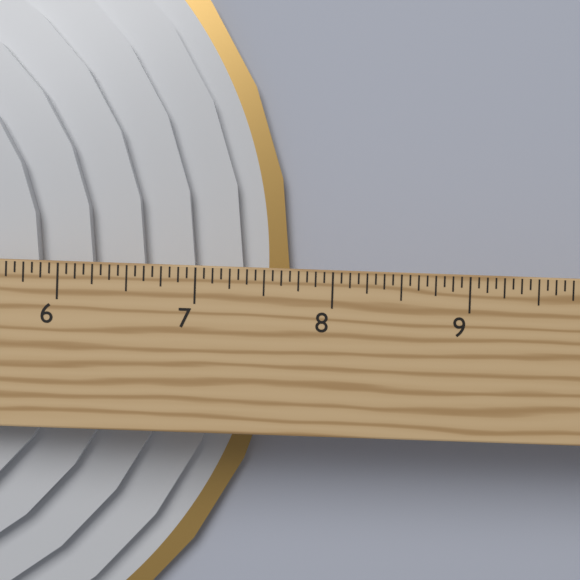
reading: 7.6875 in
